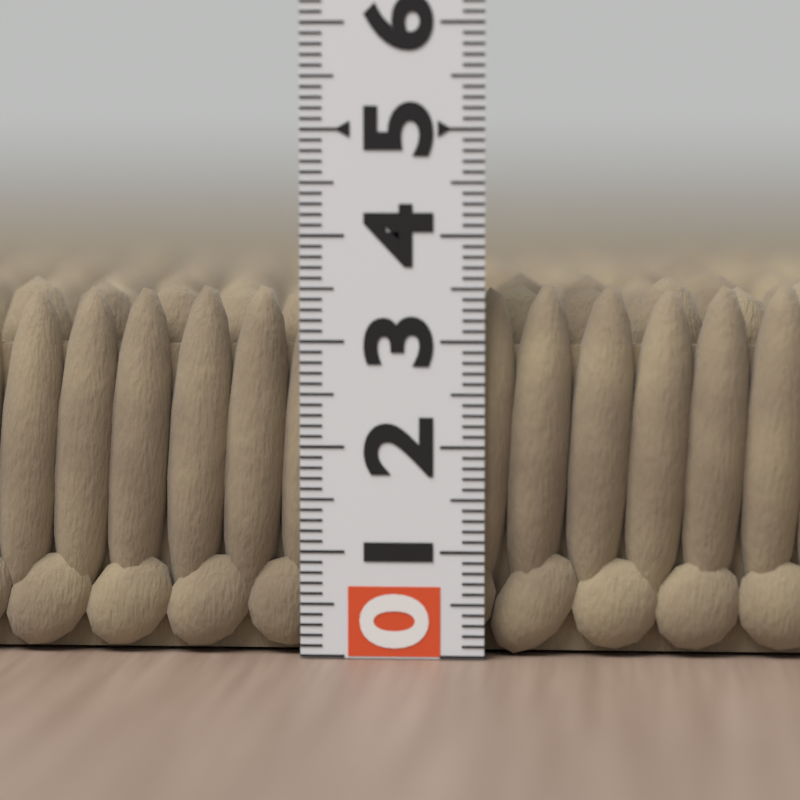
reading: 3.6 (no unit)
